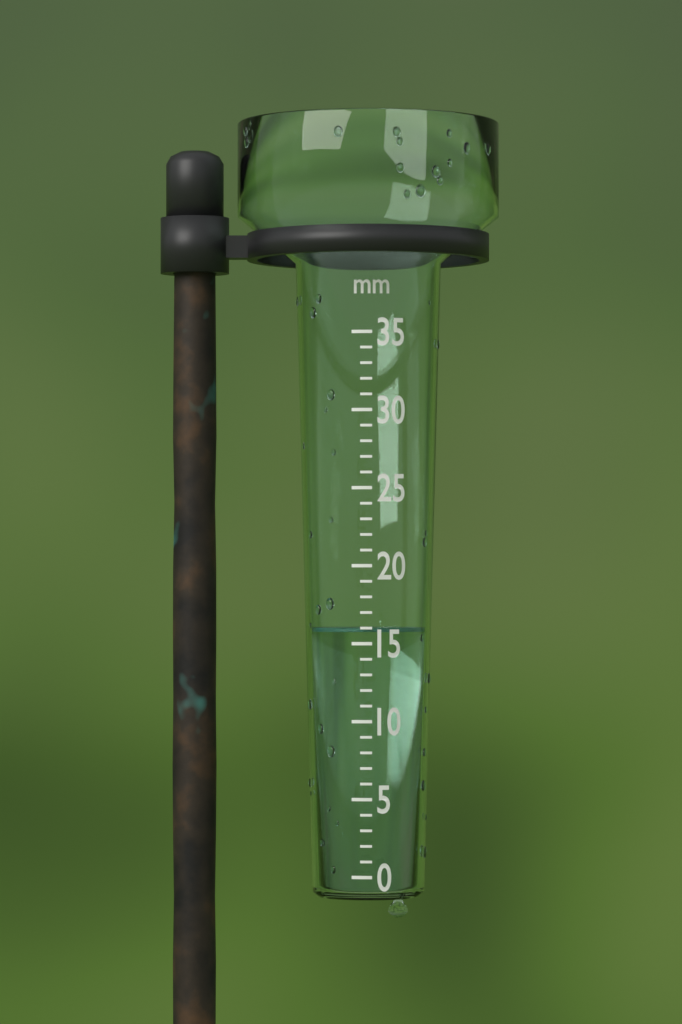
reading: 16 mm
